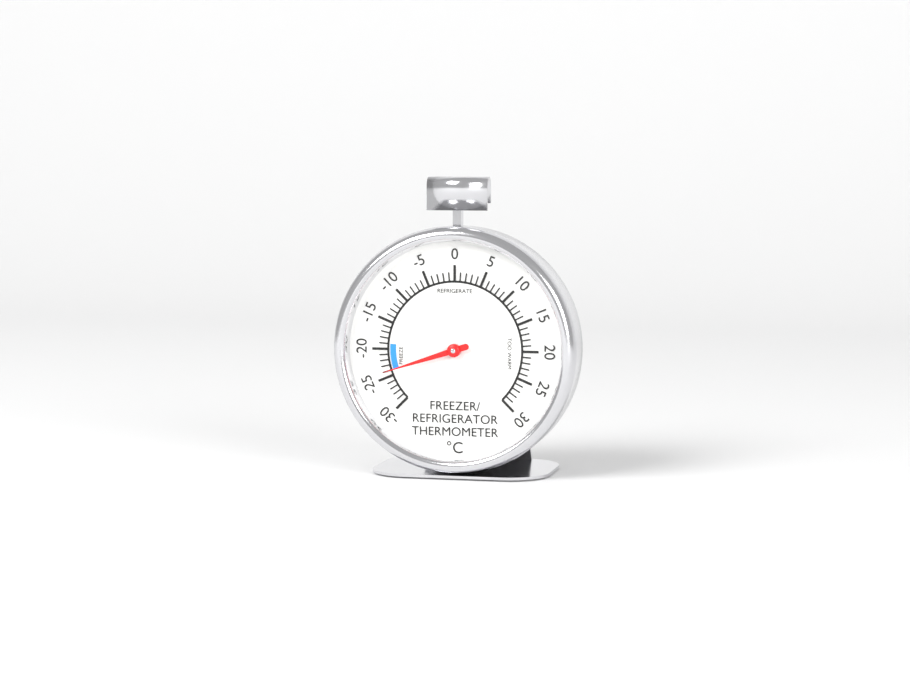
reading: -24 °C
